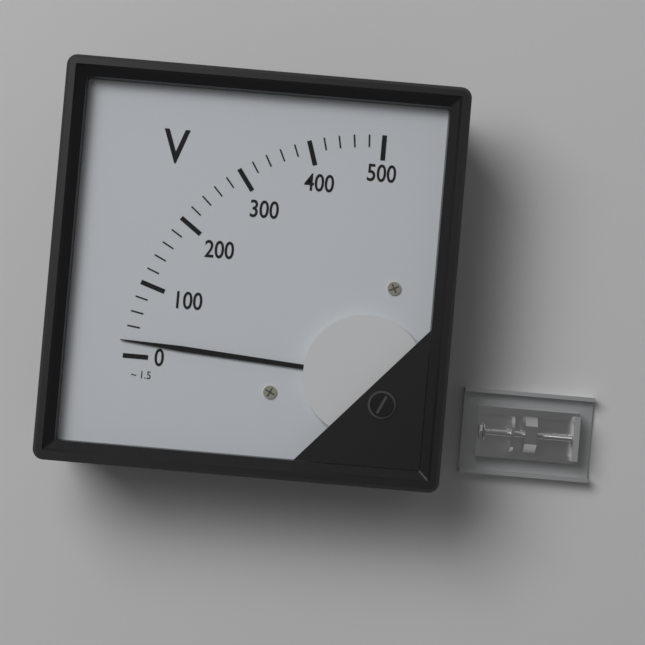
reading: 20 V
